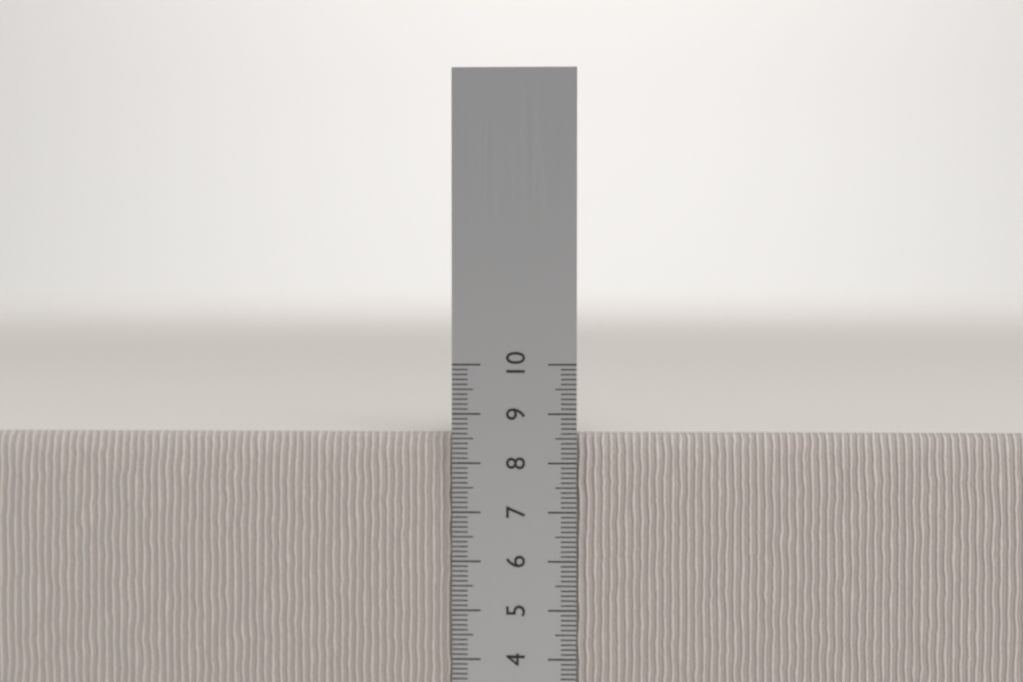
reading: 8.6 cm
